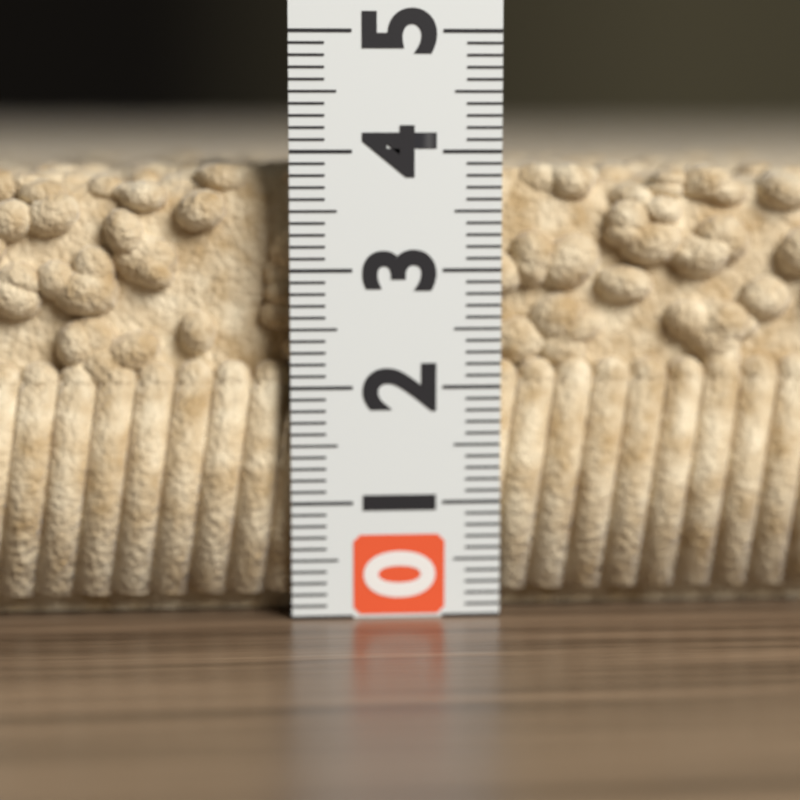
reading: 3.9 (no unit)
